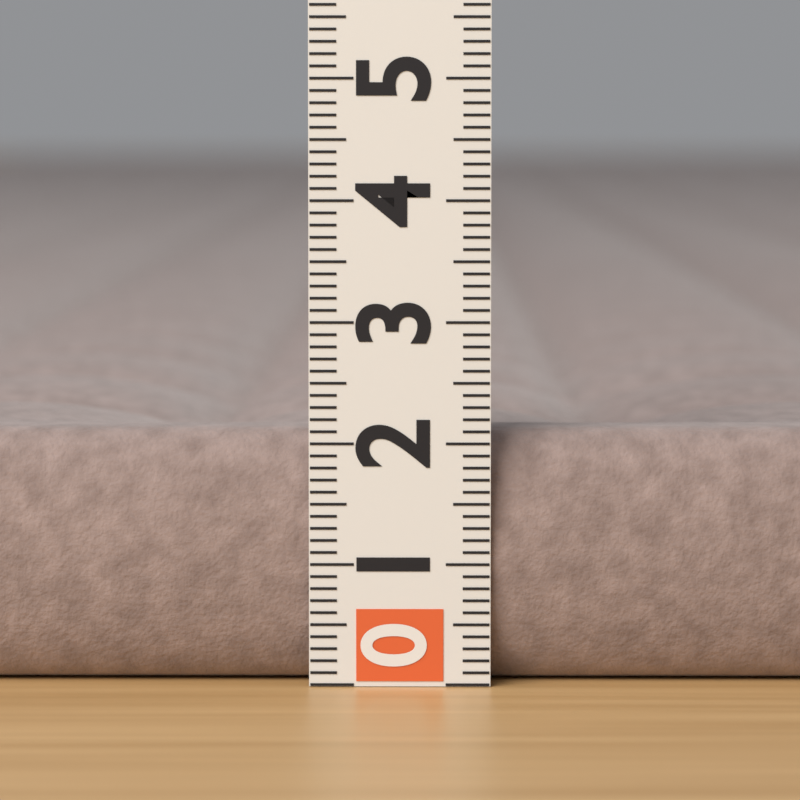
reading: 2.1 (no unit)
